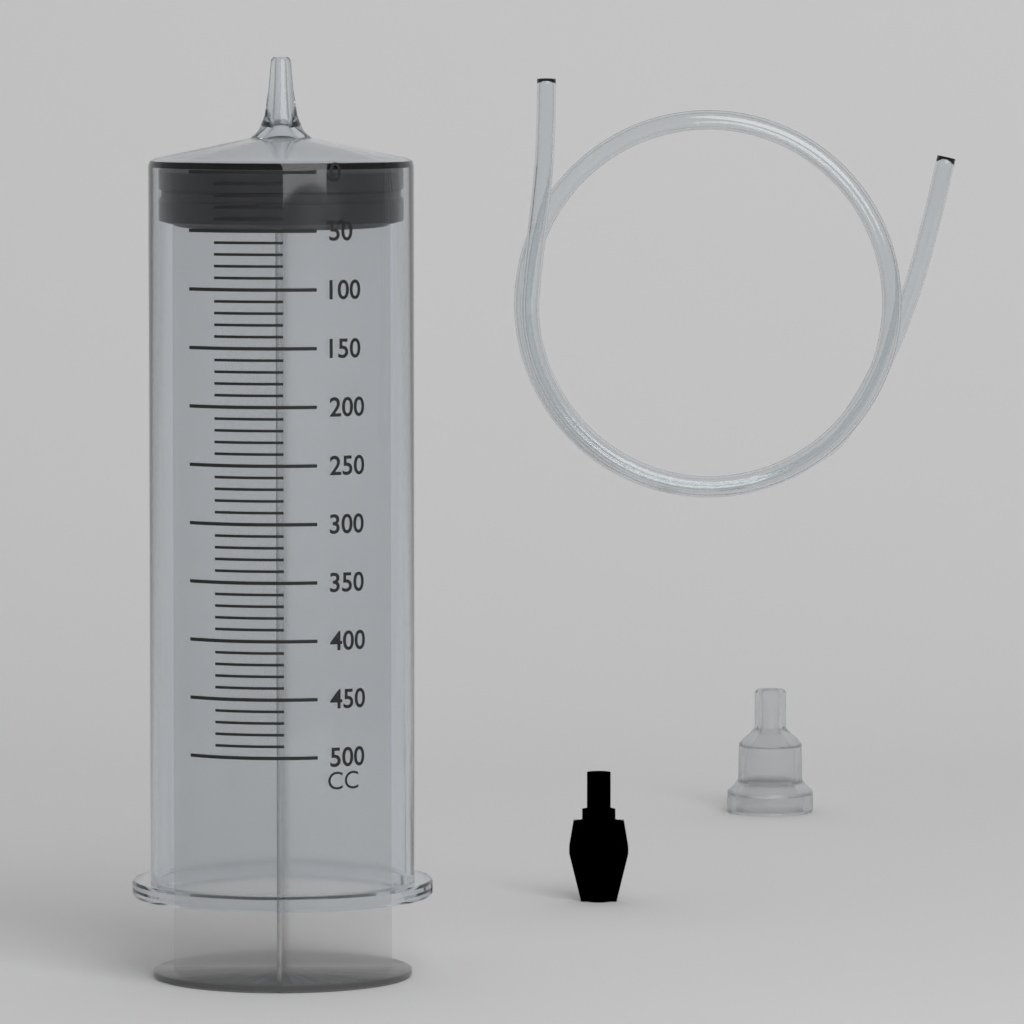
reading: 0 cc
